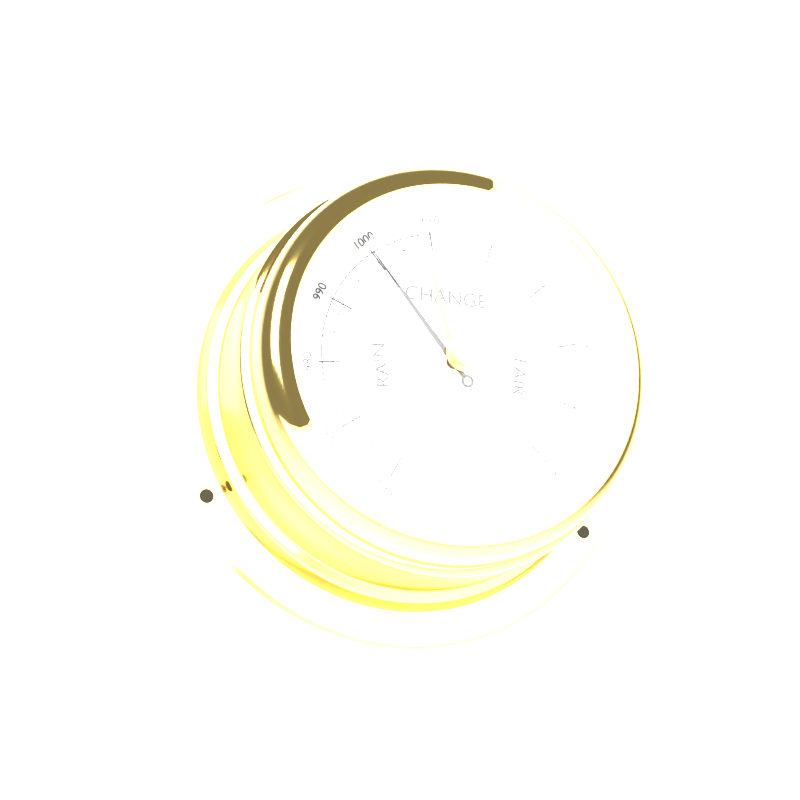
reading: 1000 mbar
